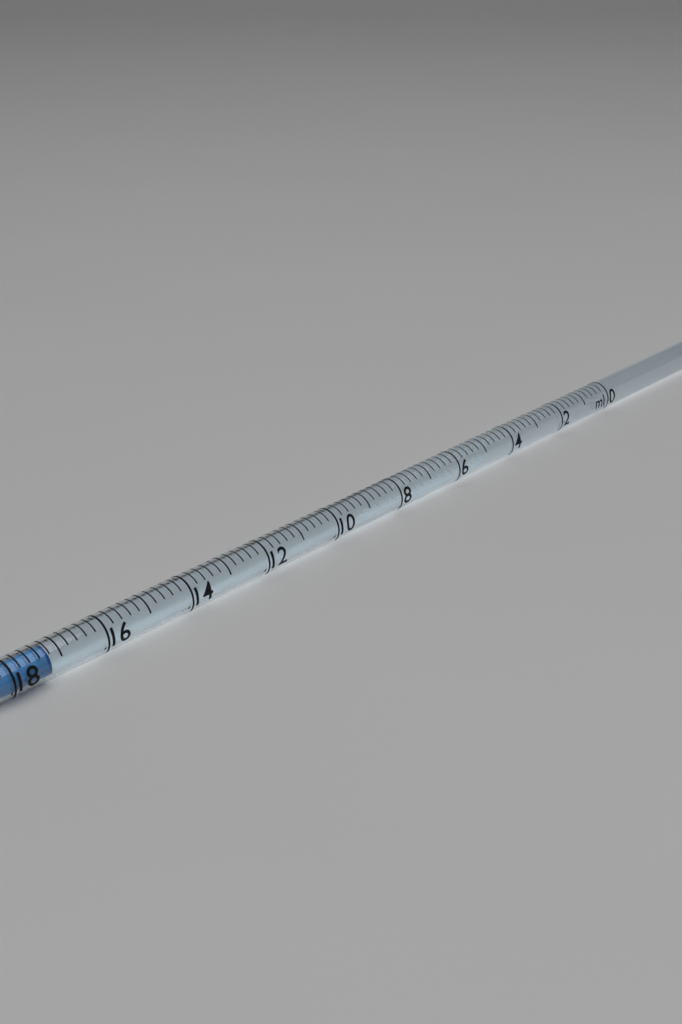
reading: 17.2 ml
